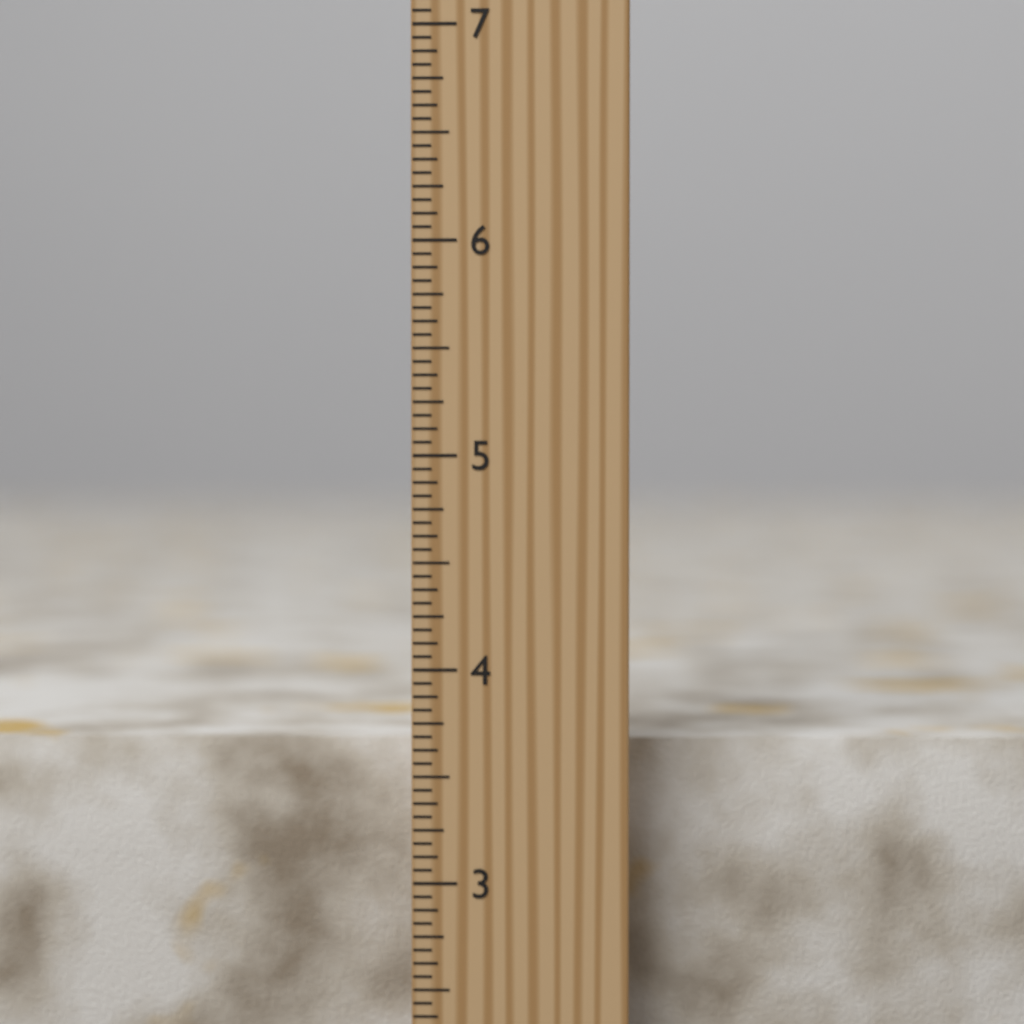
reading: 3.6250 inch
